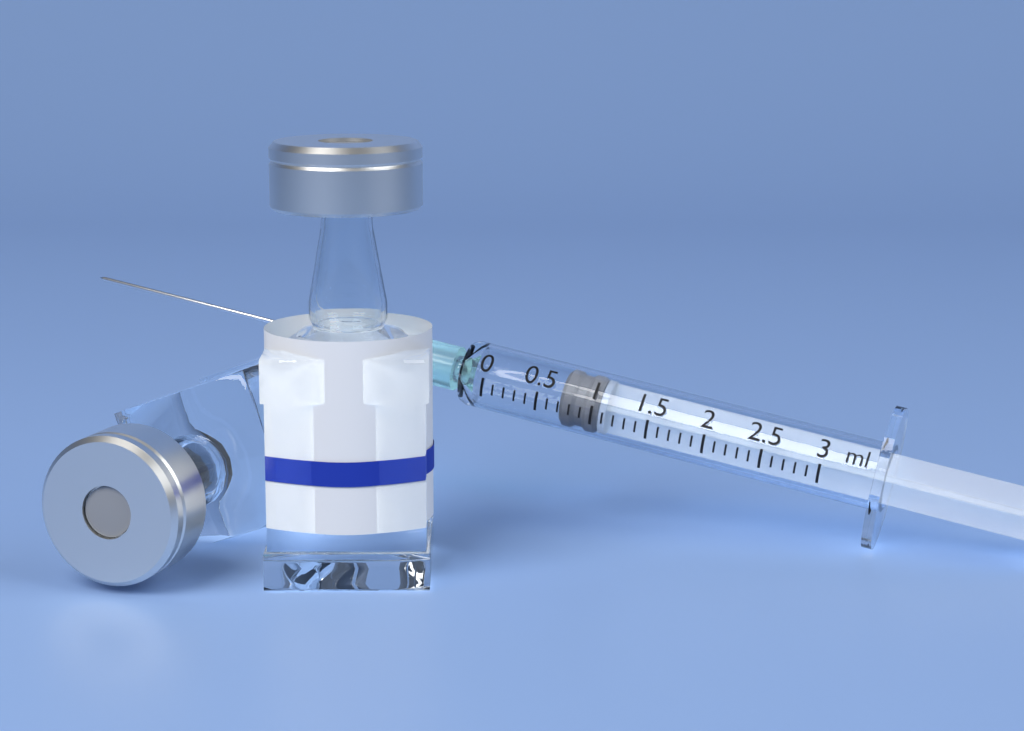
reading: 0.7 ml
